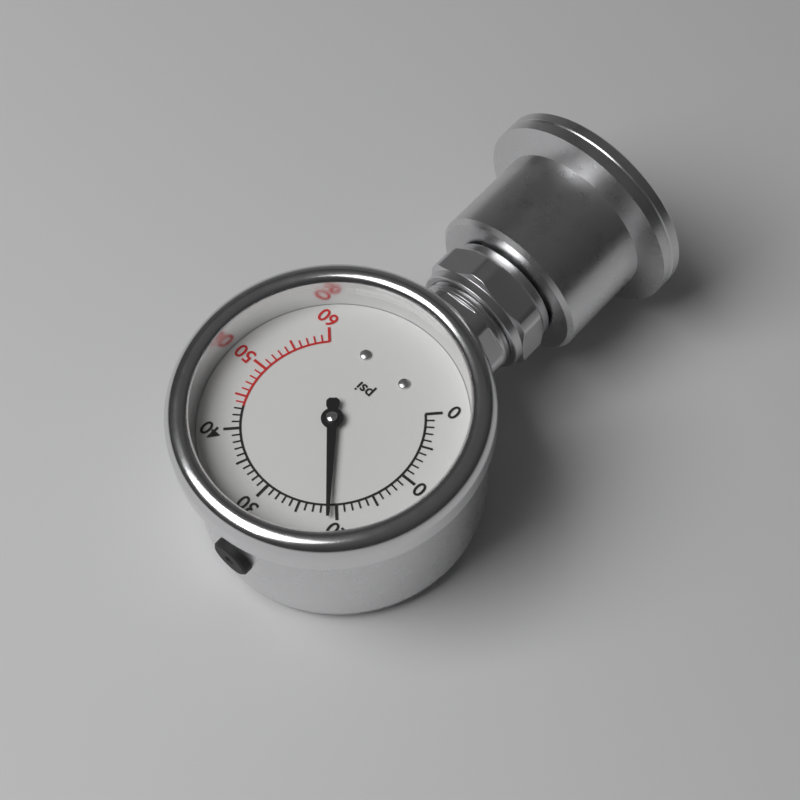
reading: 21 psi
